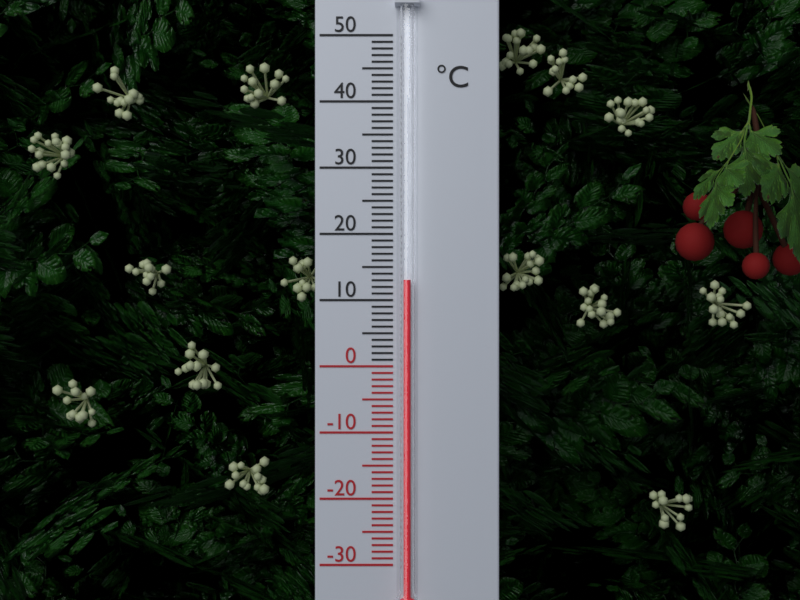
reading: 13 °C
